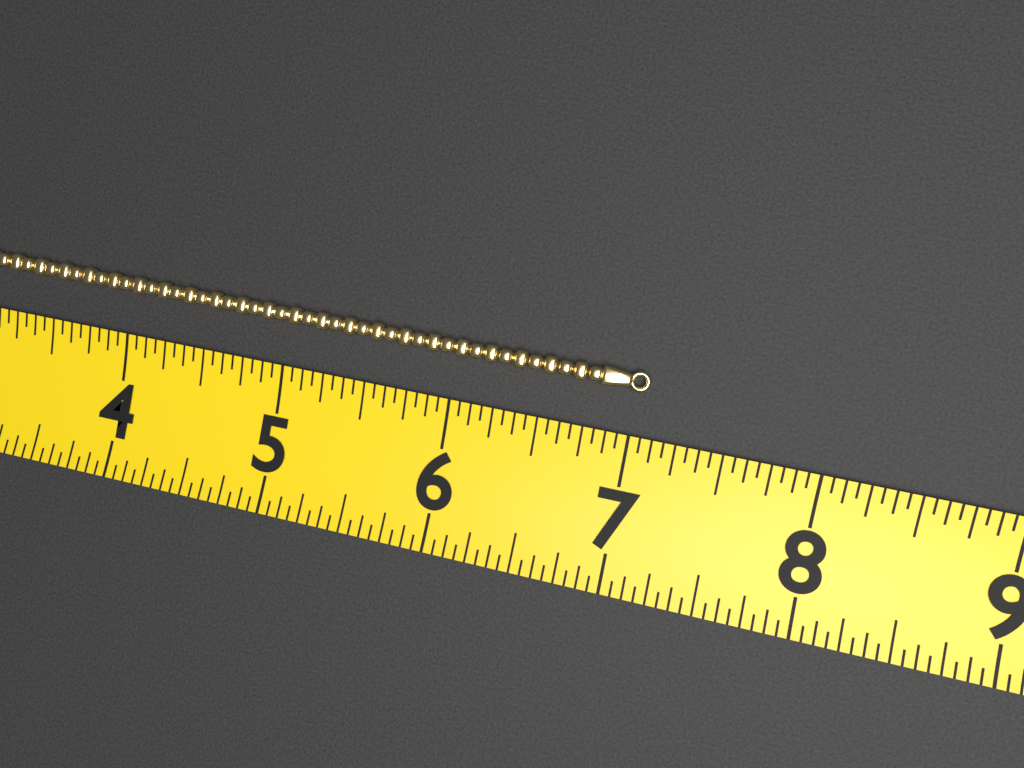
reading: 7.0625 (no unit)
